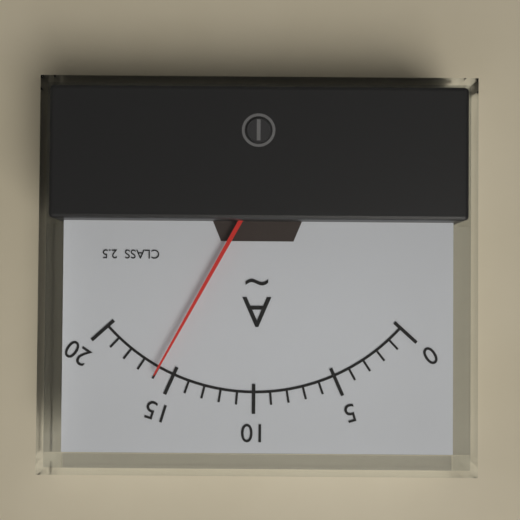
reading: 16 A
